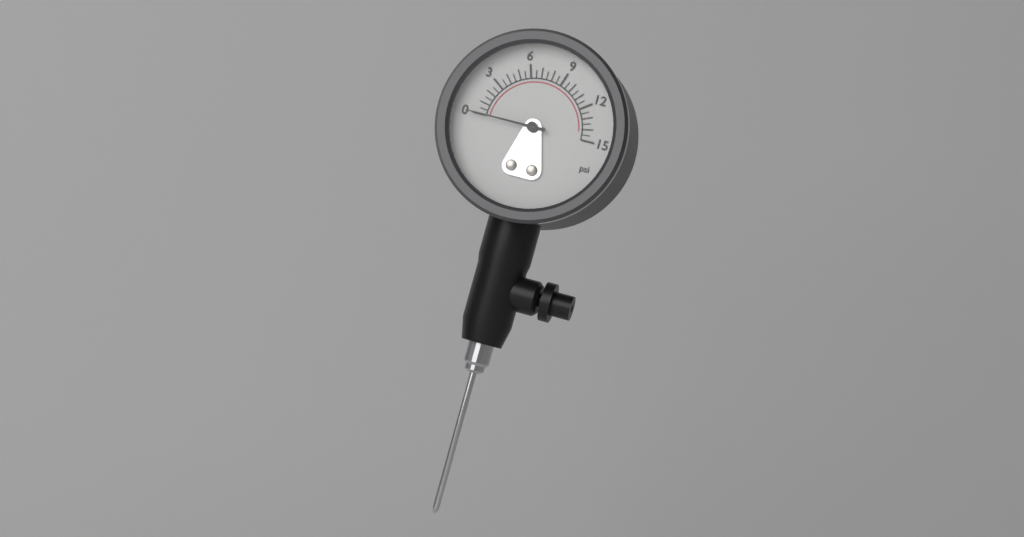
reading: 0.0 psi
